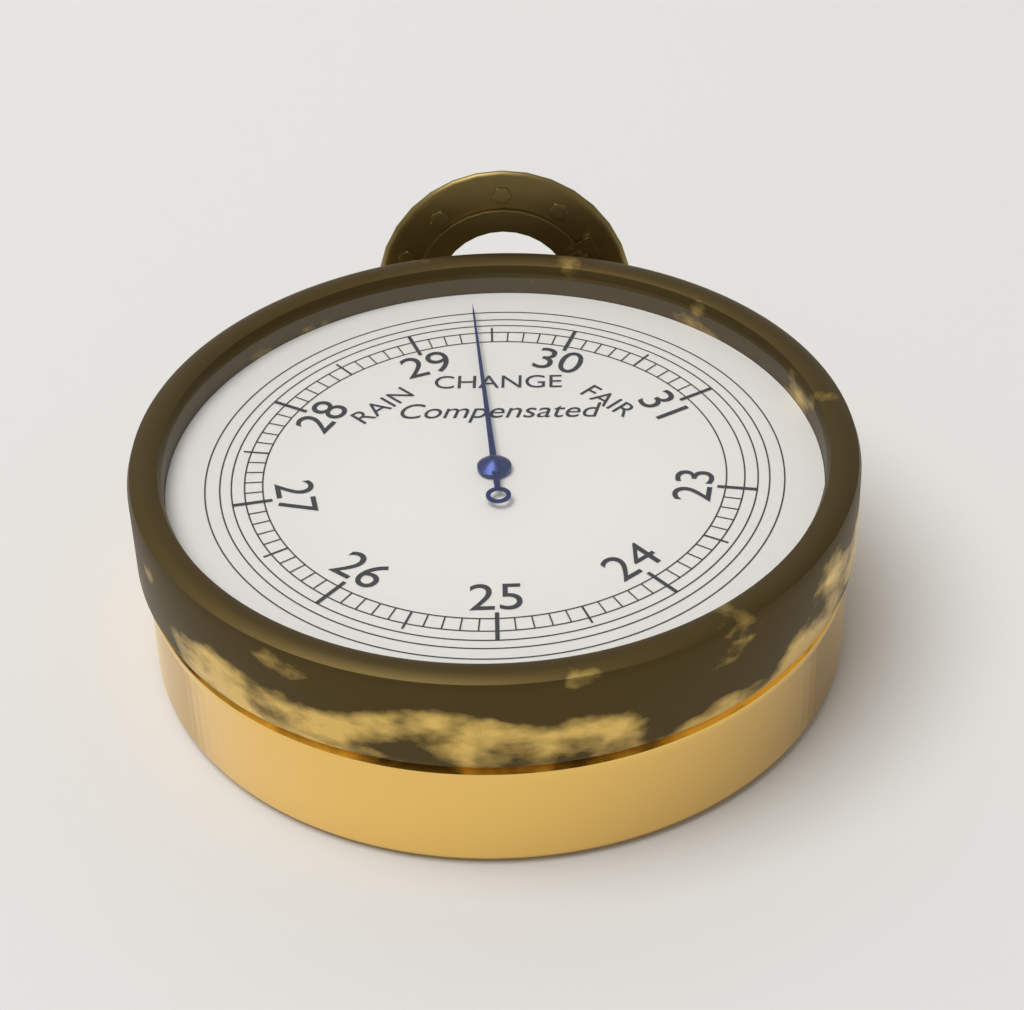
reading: 29.4 inHg
